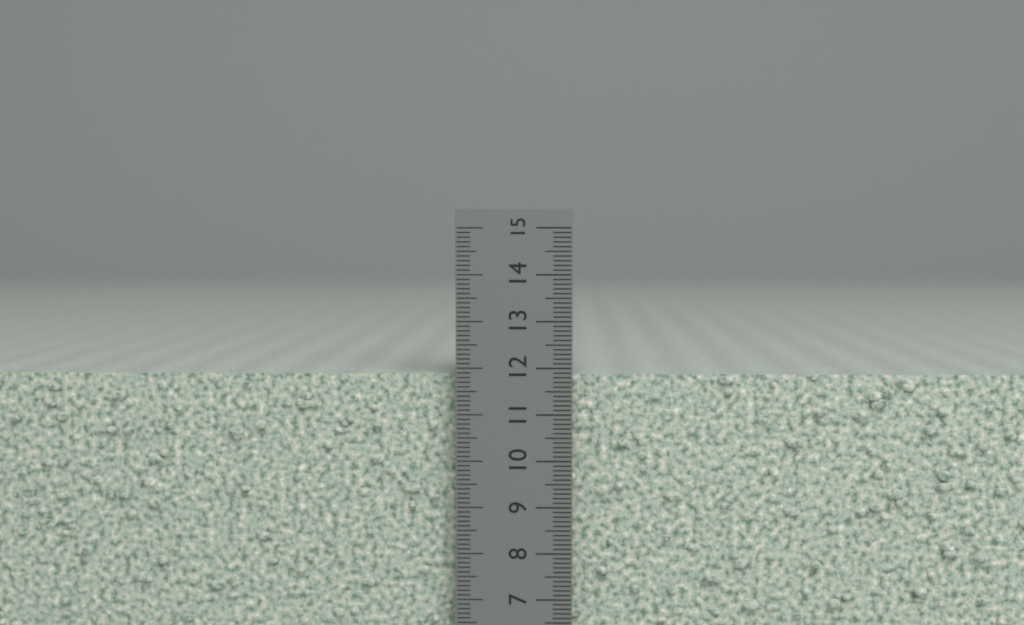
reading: 11.9 cm
